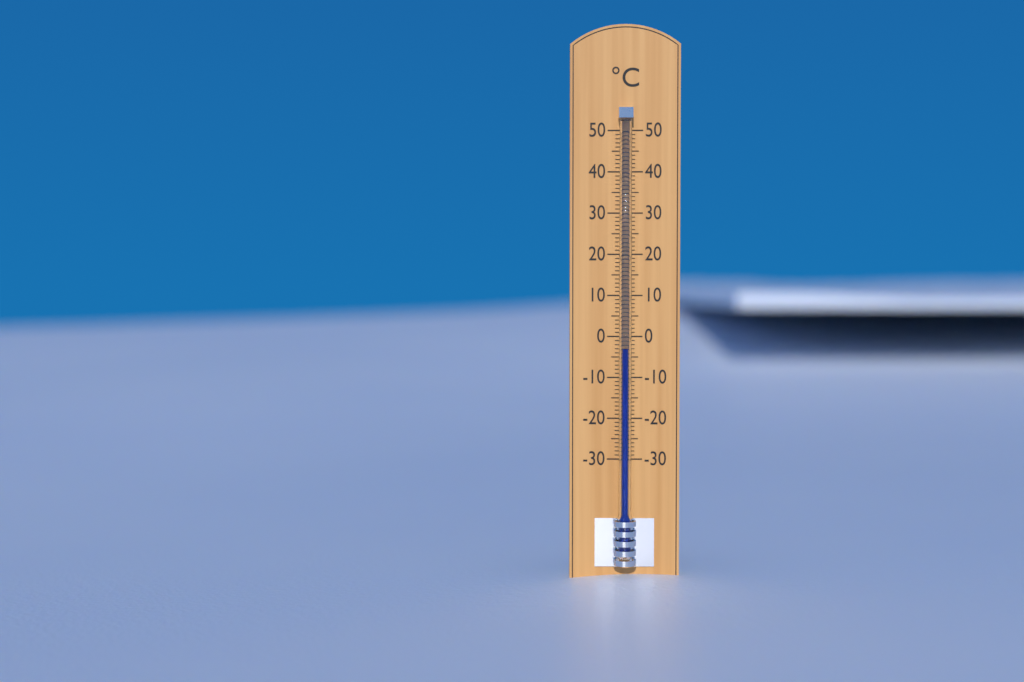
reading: -3 °C
